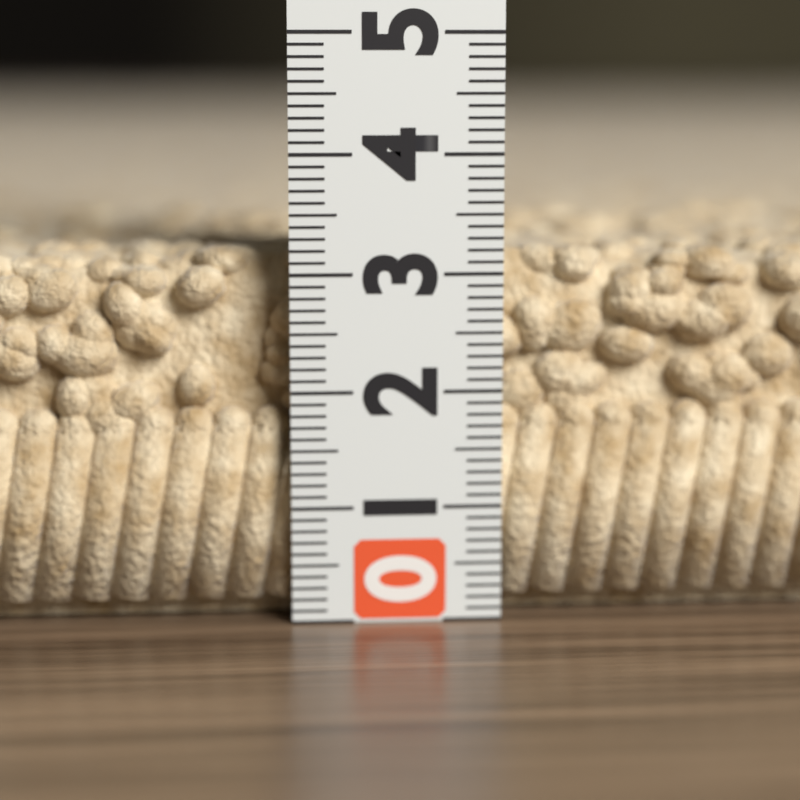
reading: 3.2 (no unit)
